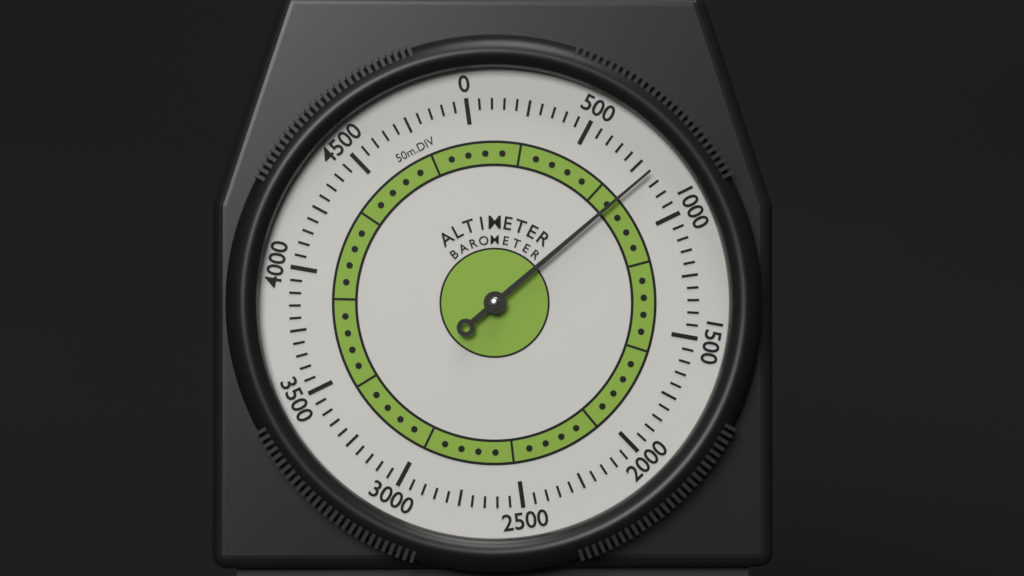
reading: 800 m
